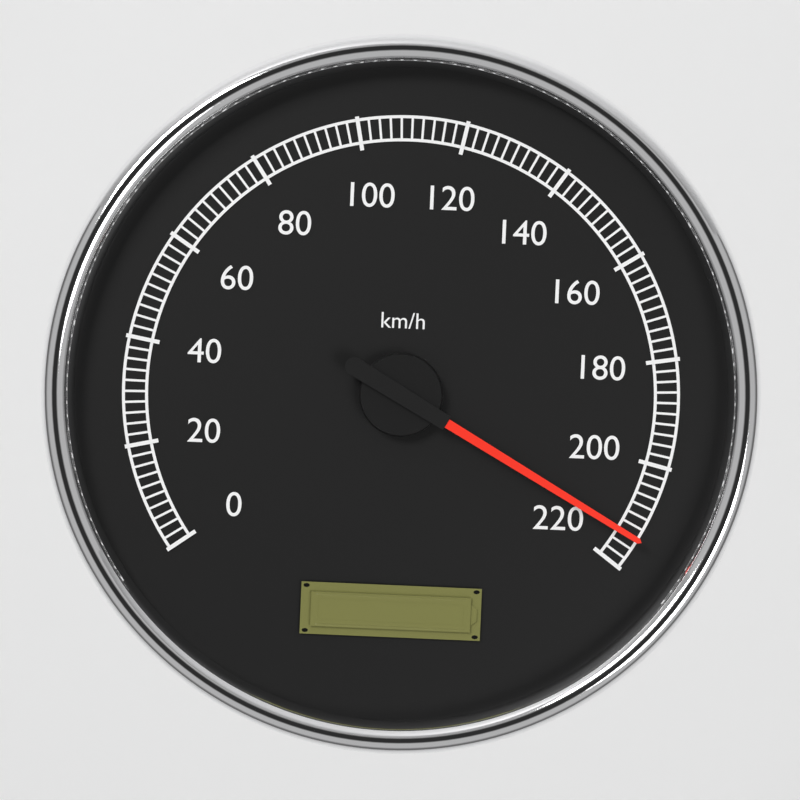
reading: 214 km/h
